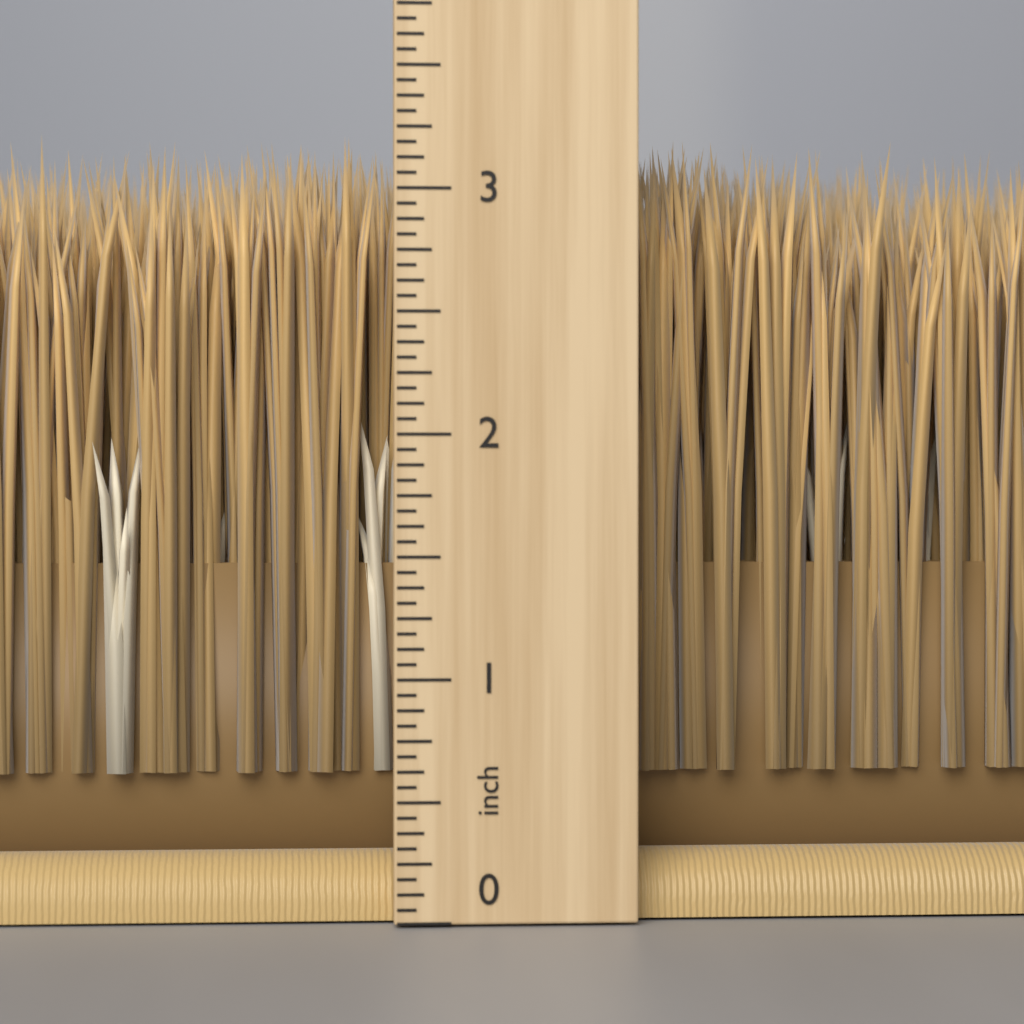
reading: 3.2500 inch
